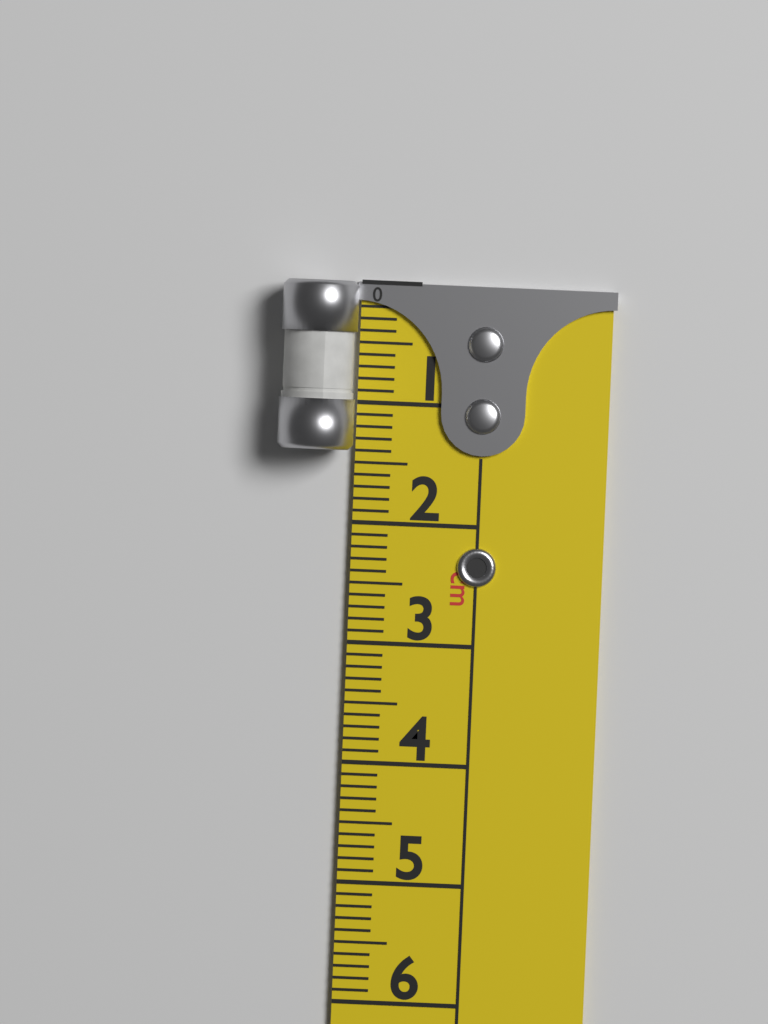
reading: 1.4 cm
